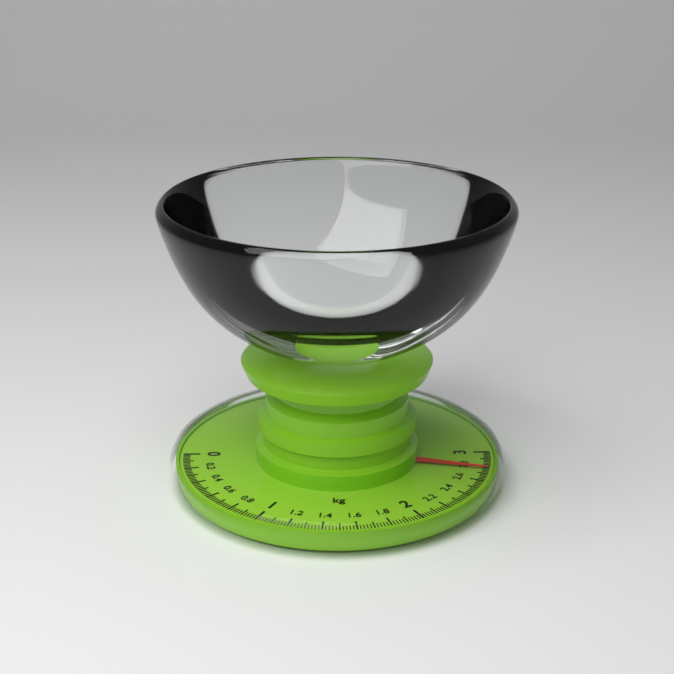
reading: 2.76 kg
